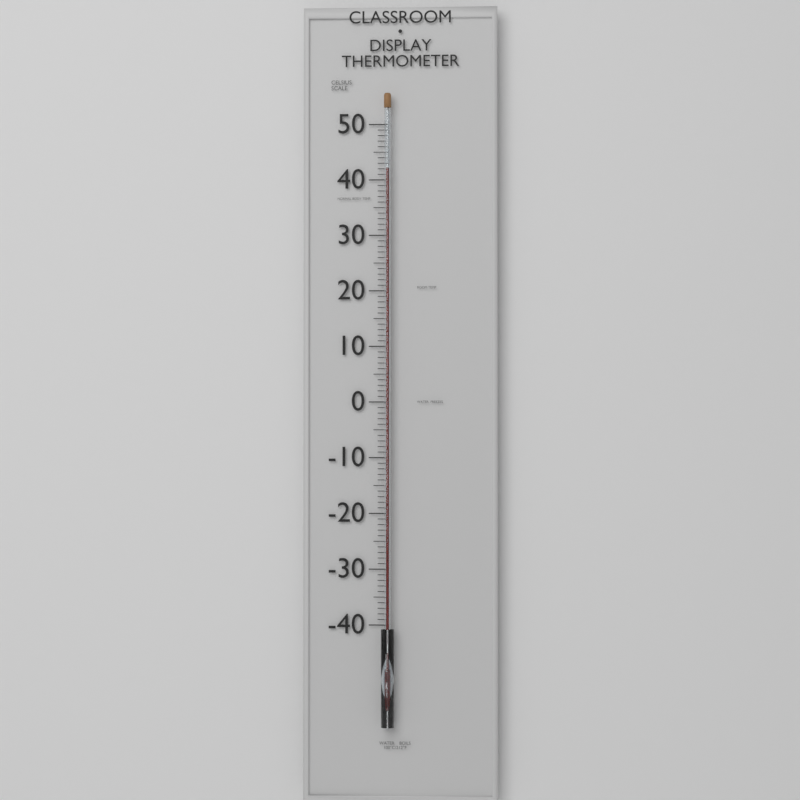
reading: 42 °C
